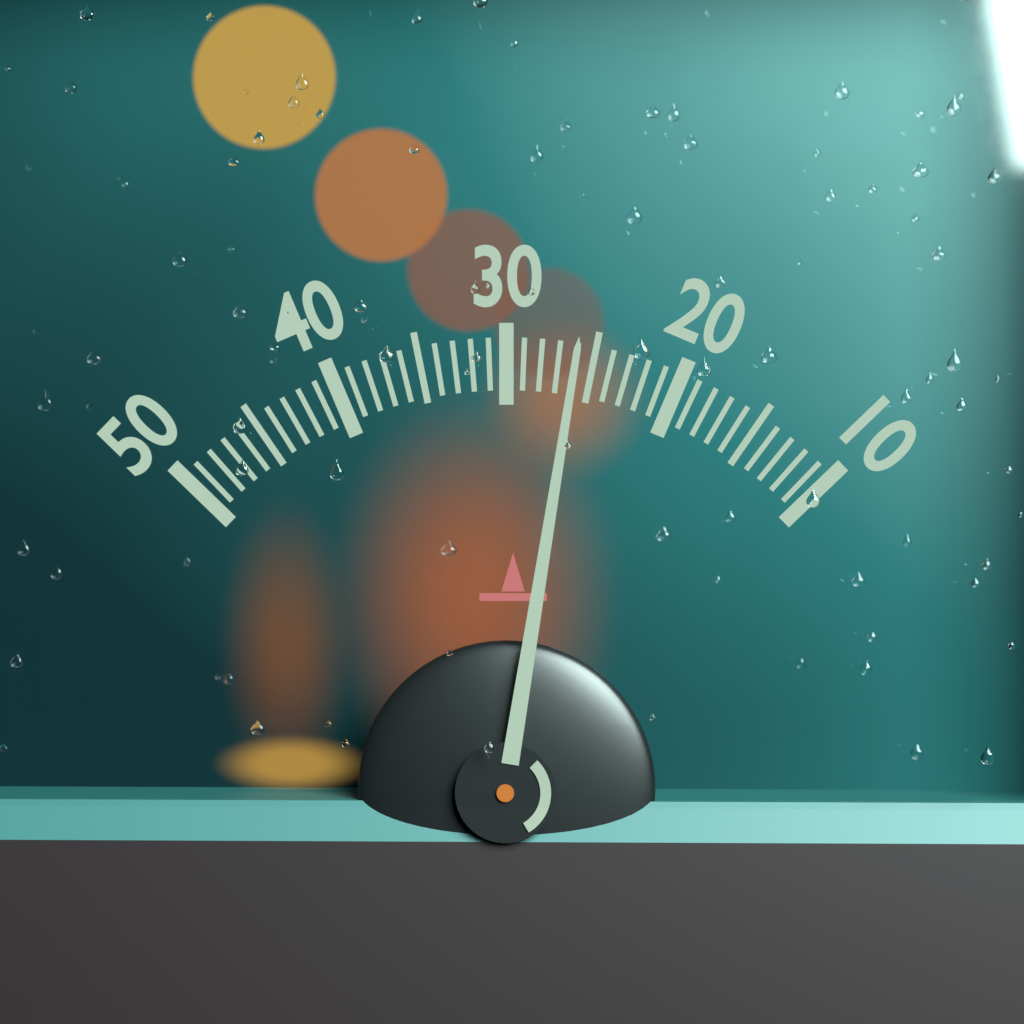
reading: 26 (no unit)
